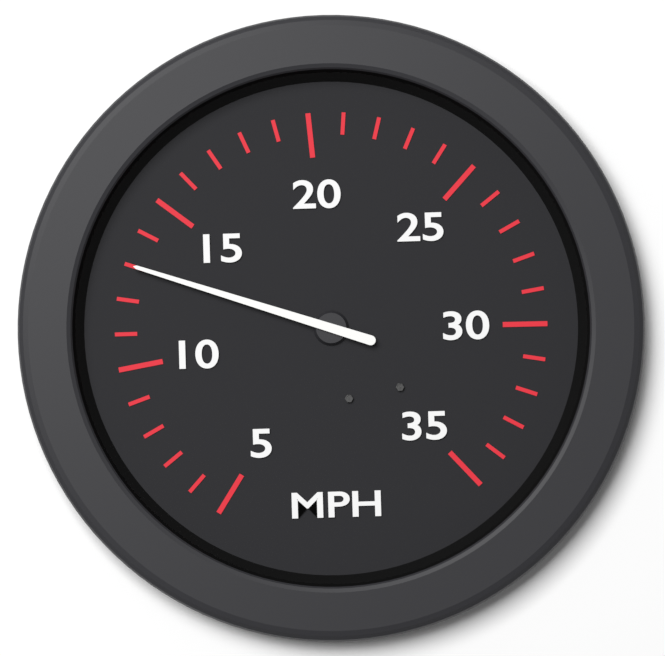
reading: 13 MPH
